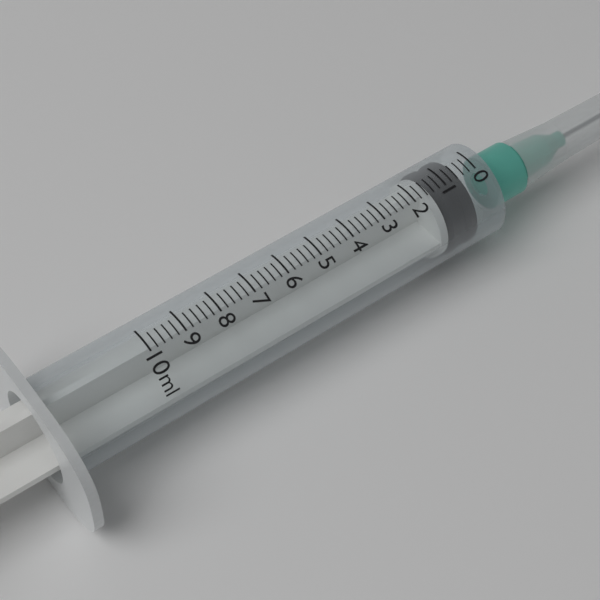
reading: 0.4 ml
